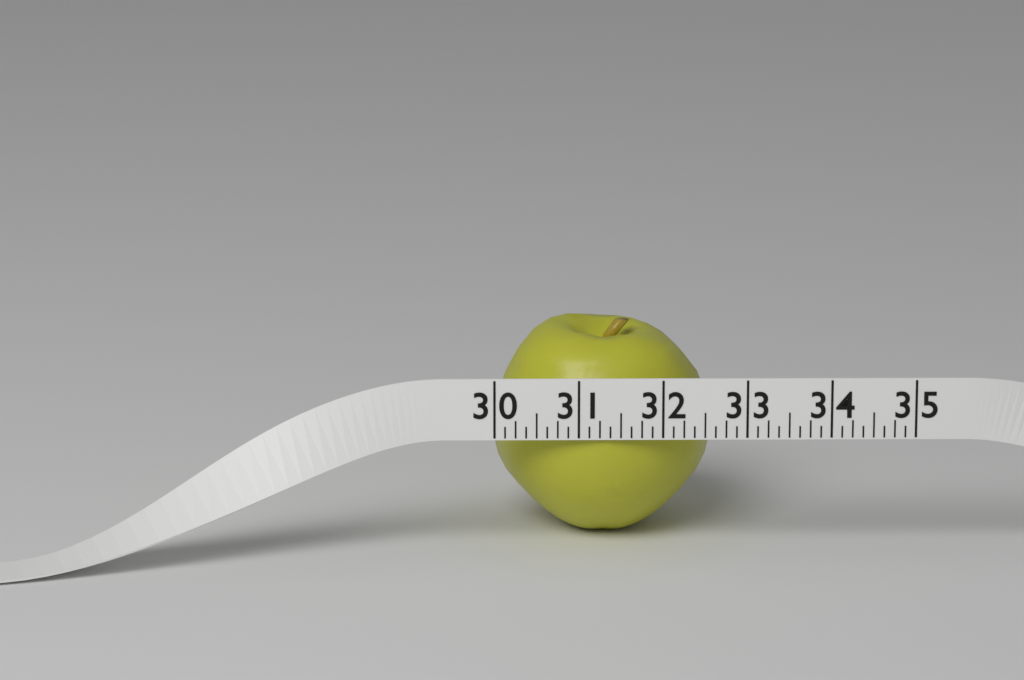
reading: 32.625 (no unit)
